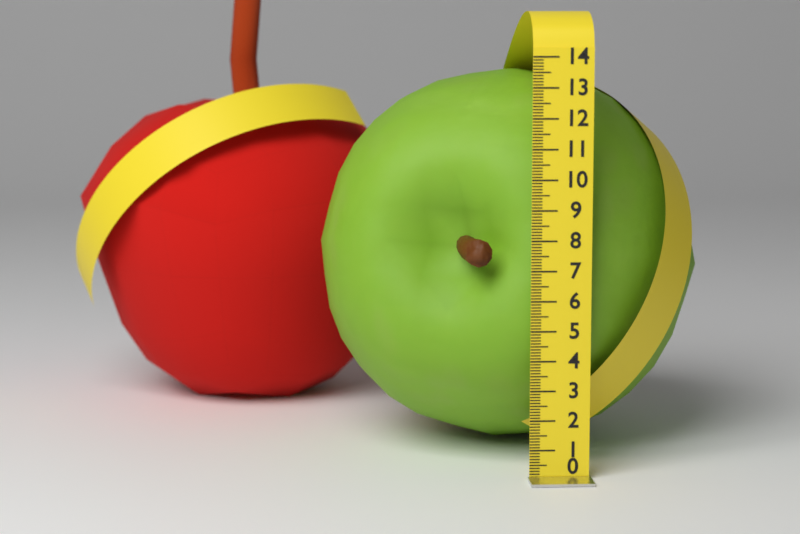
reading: 13.4 (no unit)
